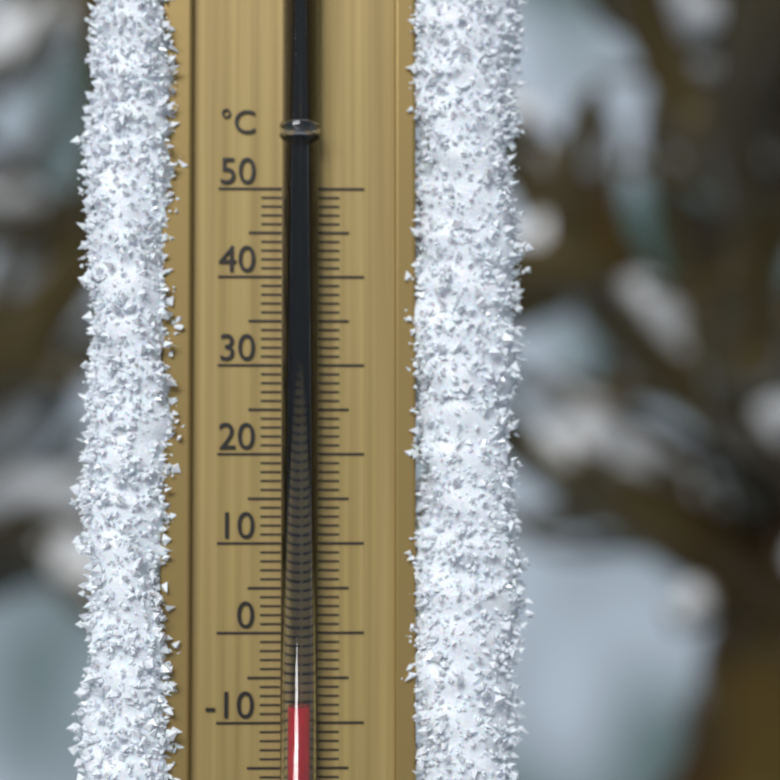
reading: -8 °C
